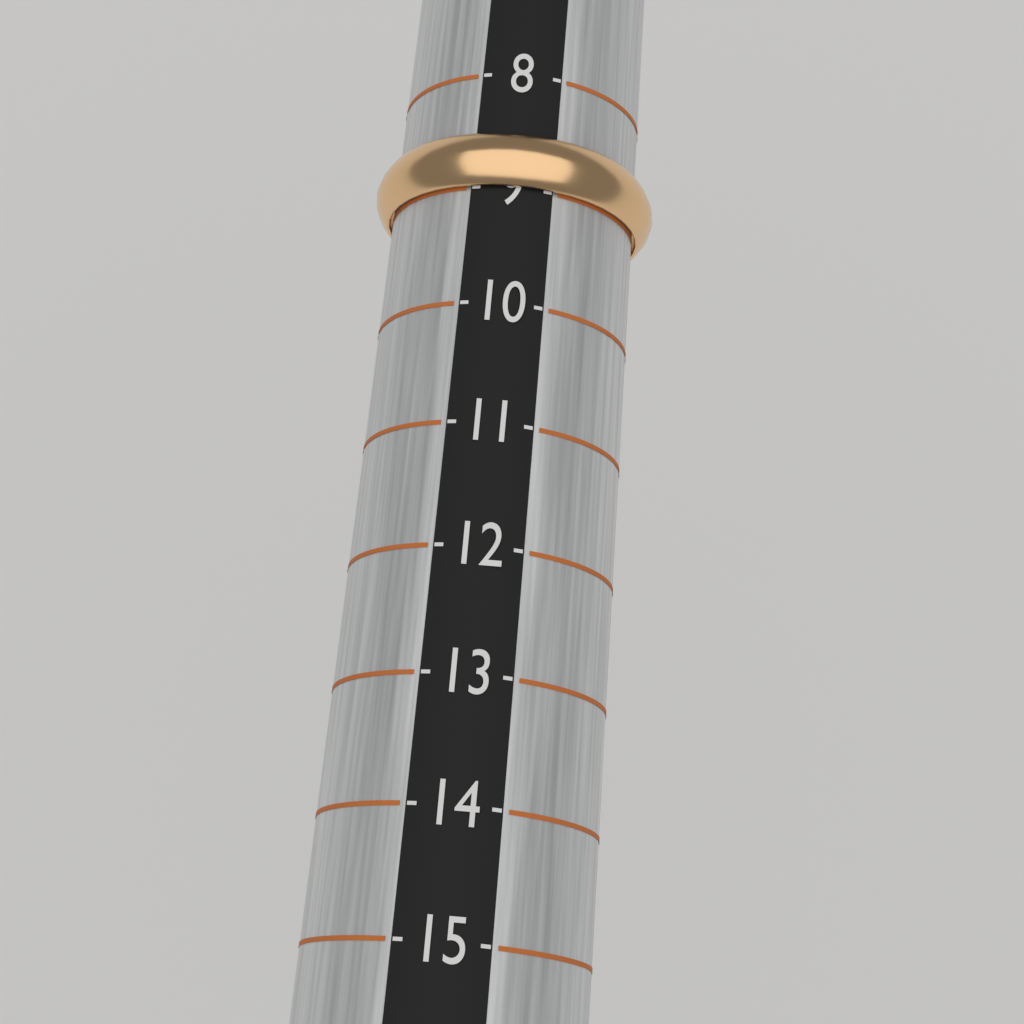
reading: 9 (no unit)
